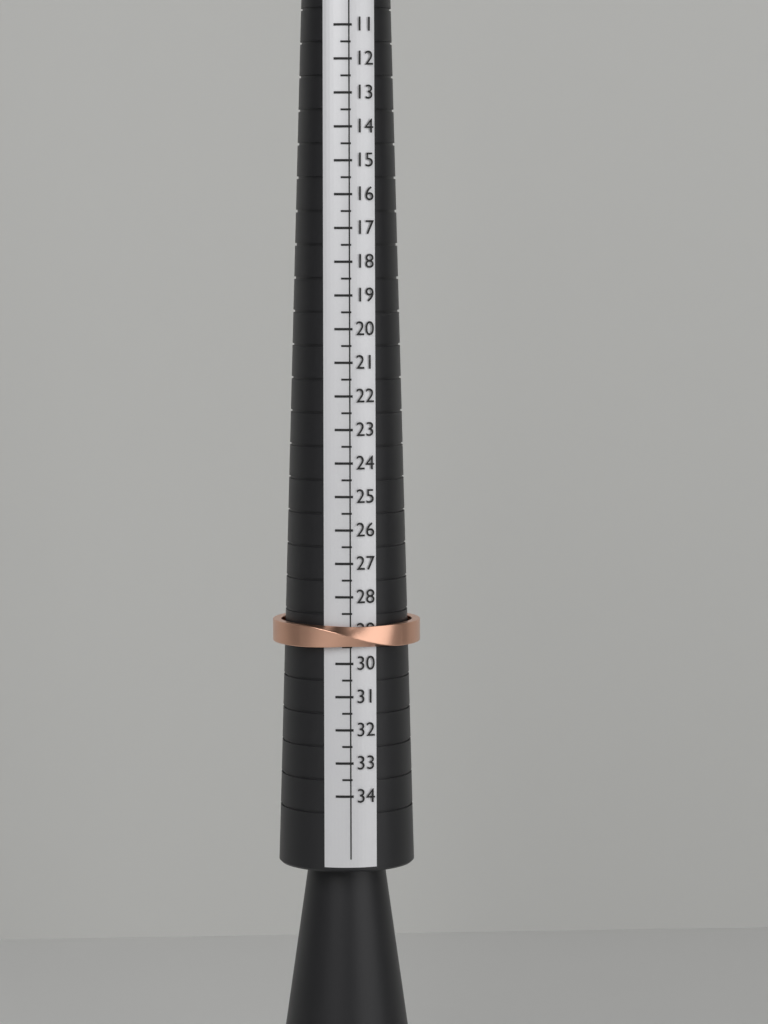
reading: 29.5 (no unit)
